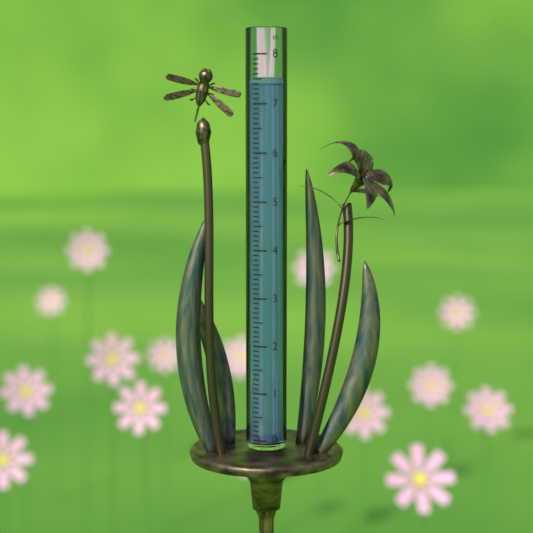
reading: 7.4 in
